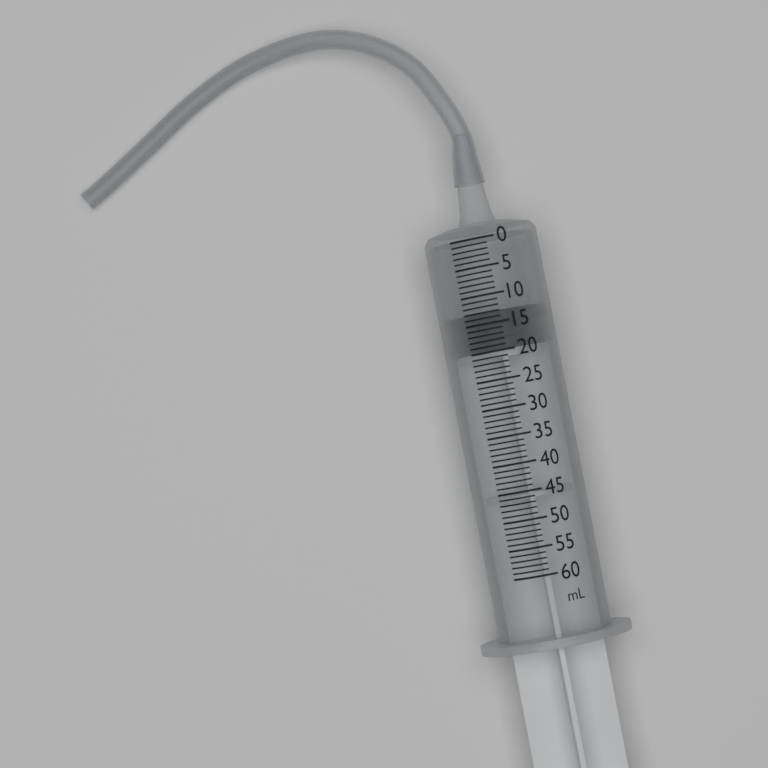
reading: 13 ml
